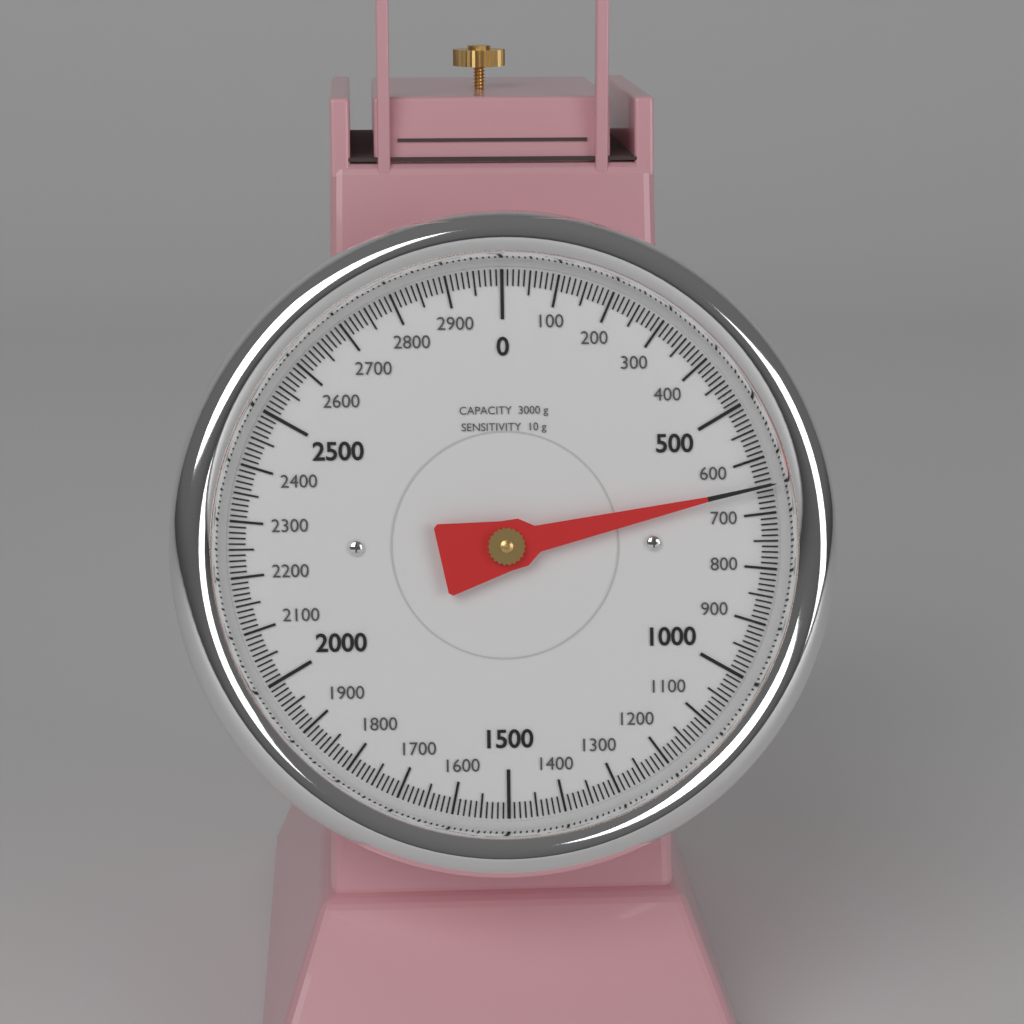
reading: 650 g
